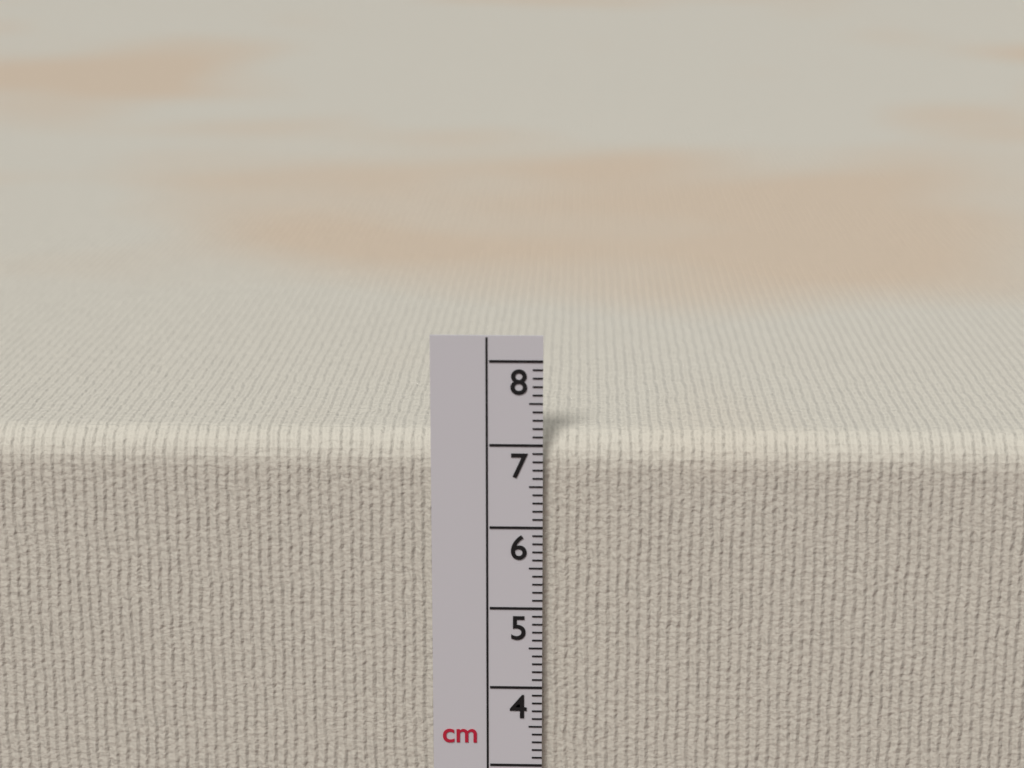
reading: 7.1 cm
